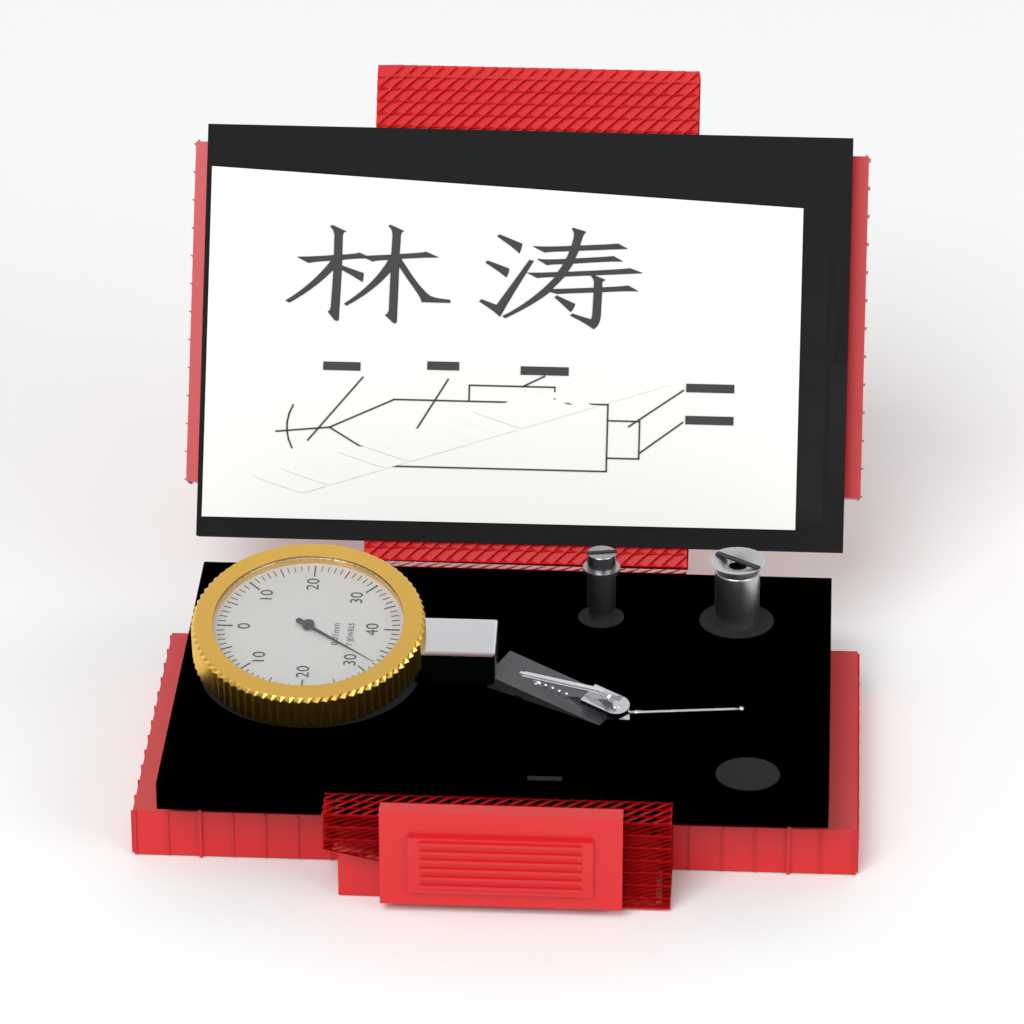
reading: 32 0.01mm
